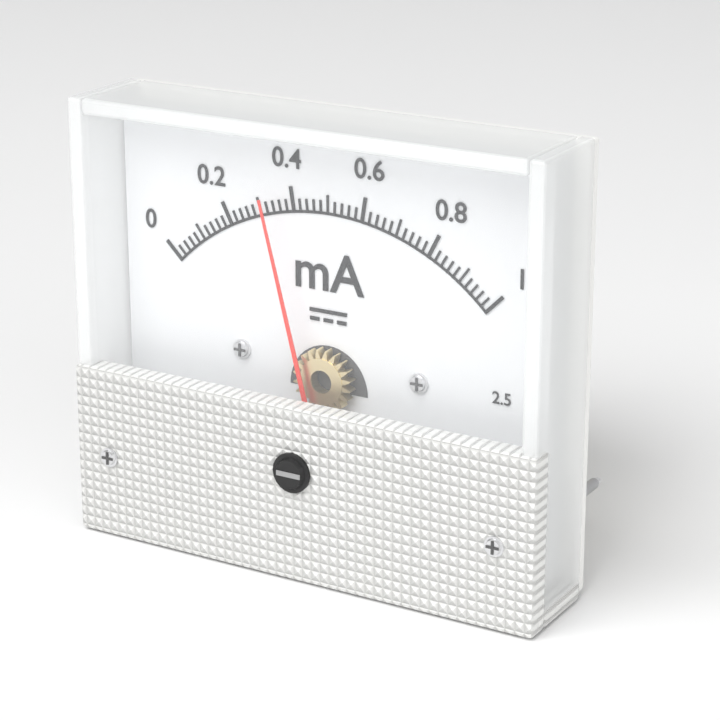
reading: 0.34 mA
